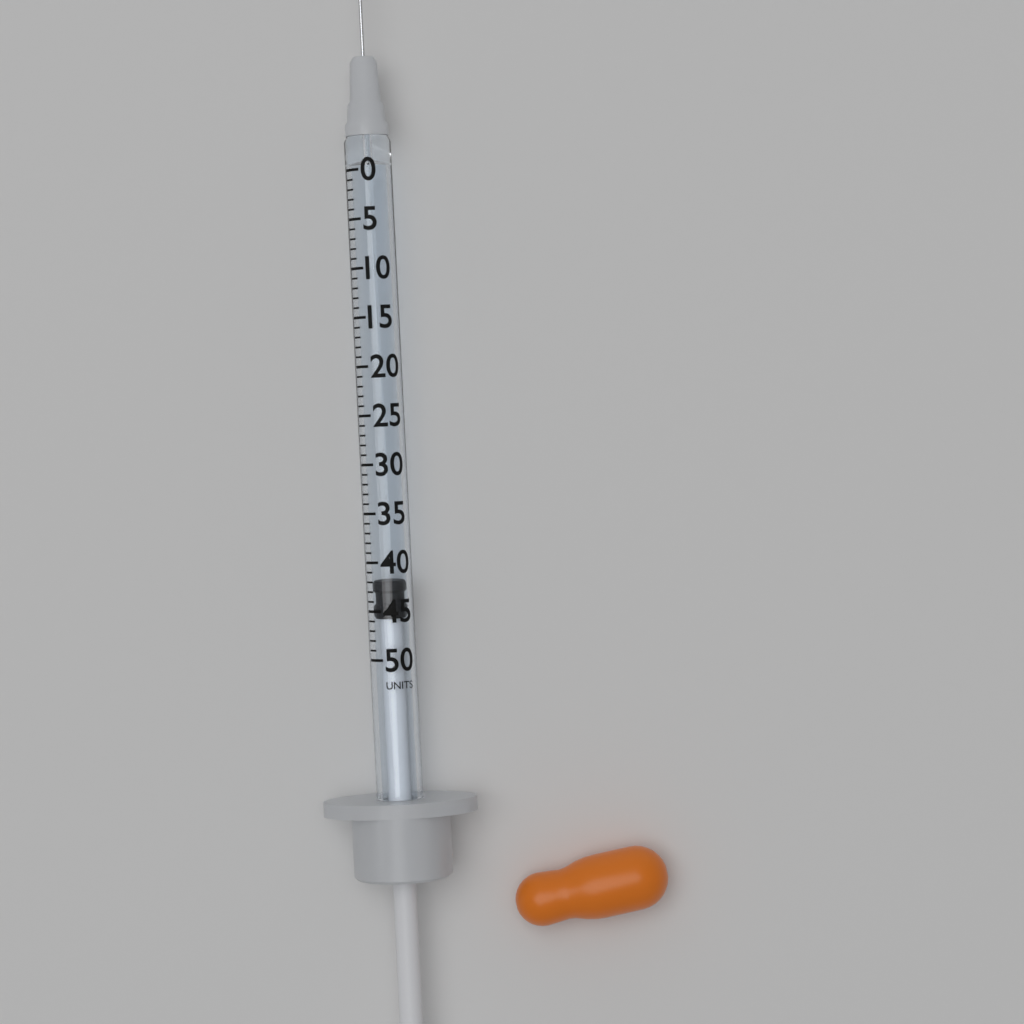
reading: 42 units
